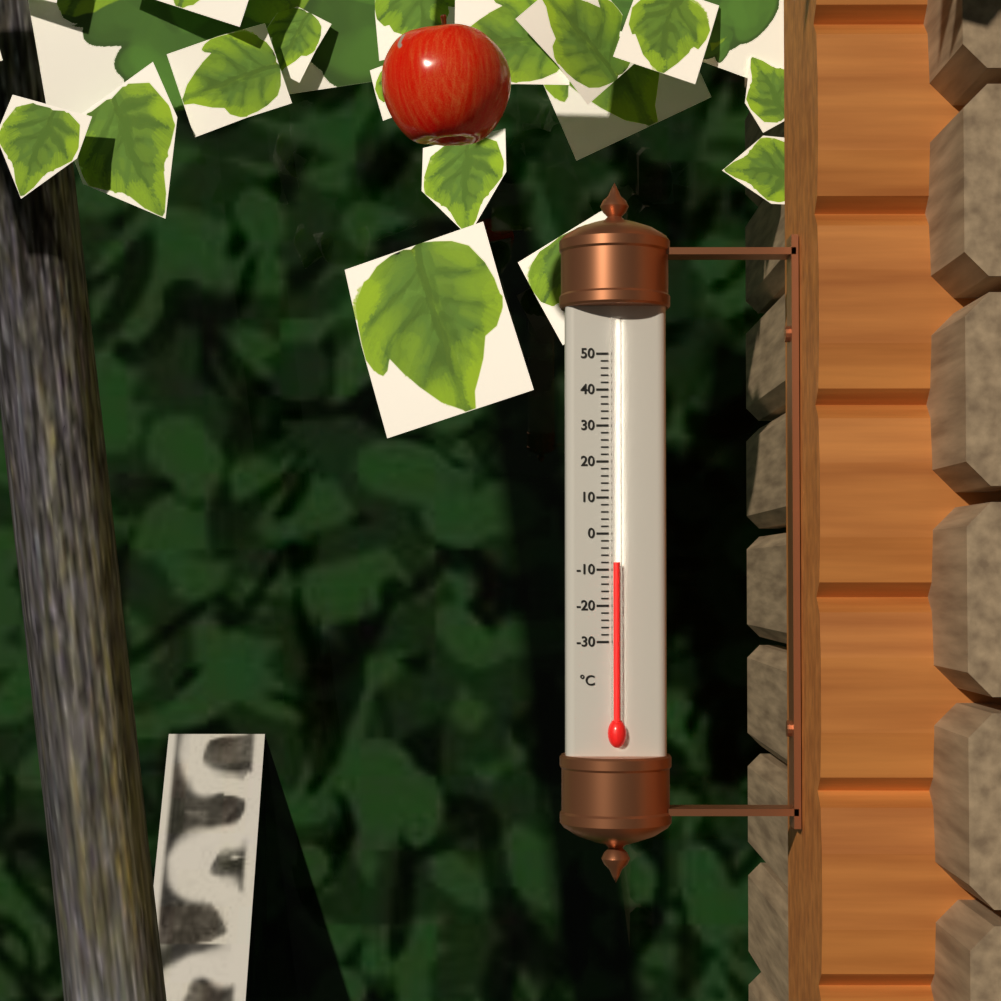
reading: -8 °C
